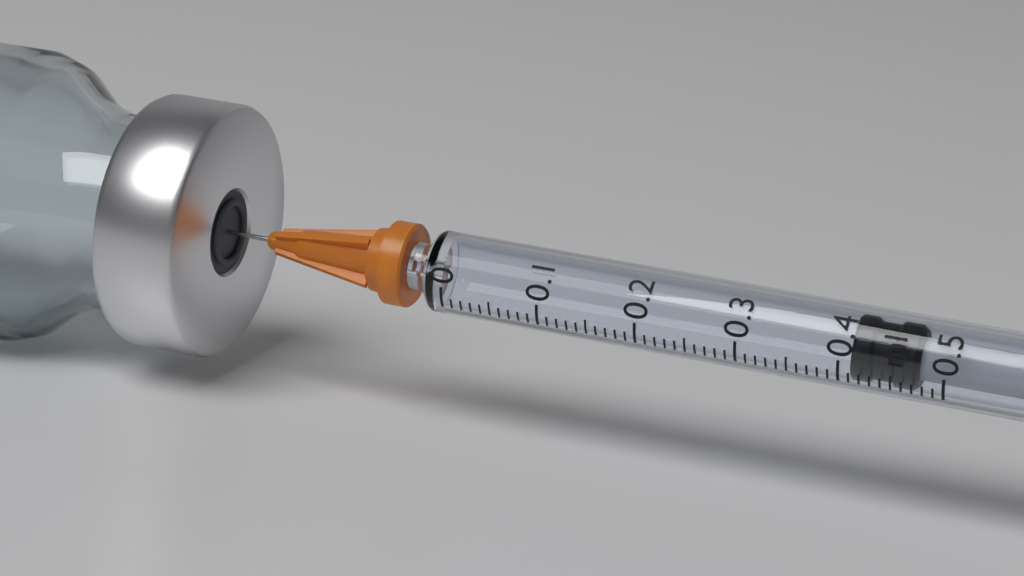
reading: 0.41 ml
